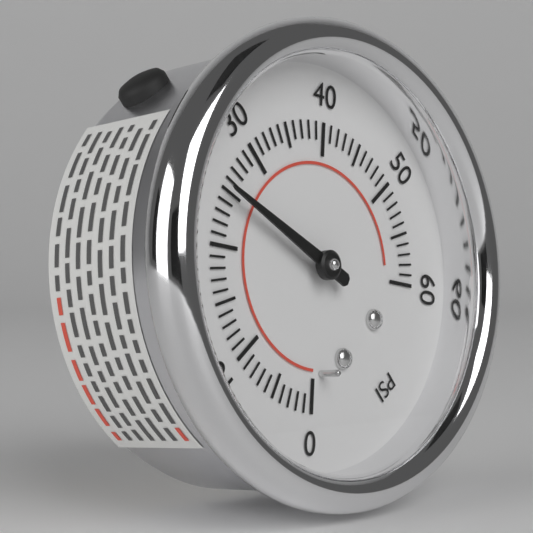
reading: 25 psi
